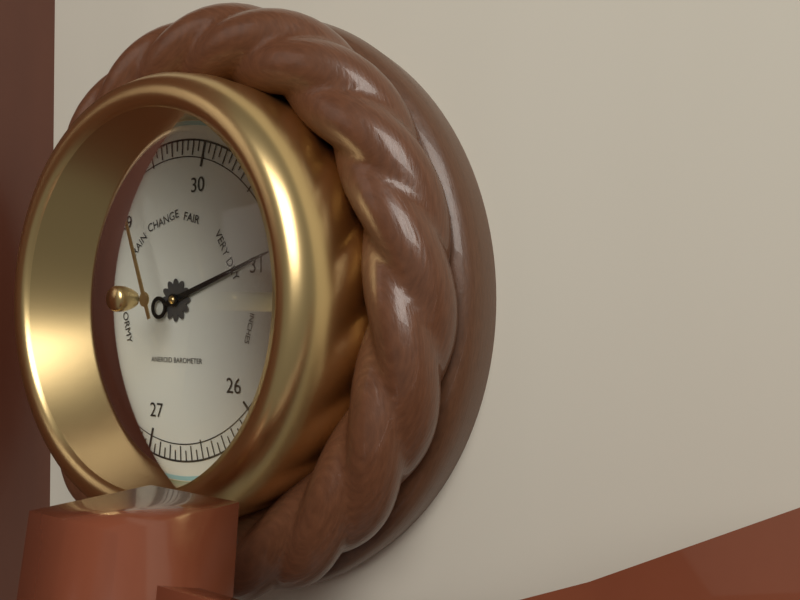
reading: 30.95 inHg
